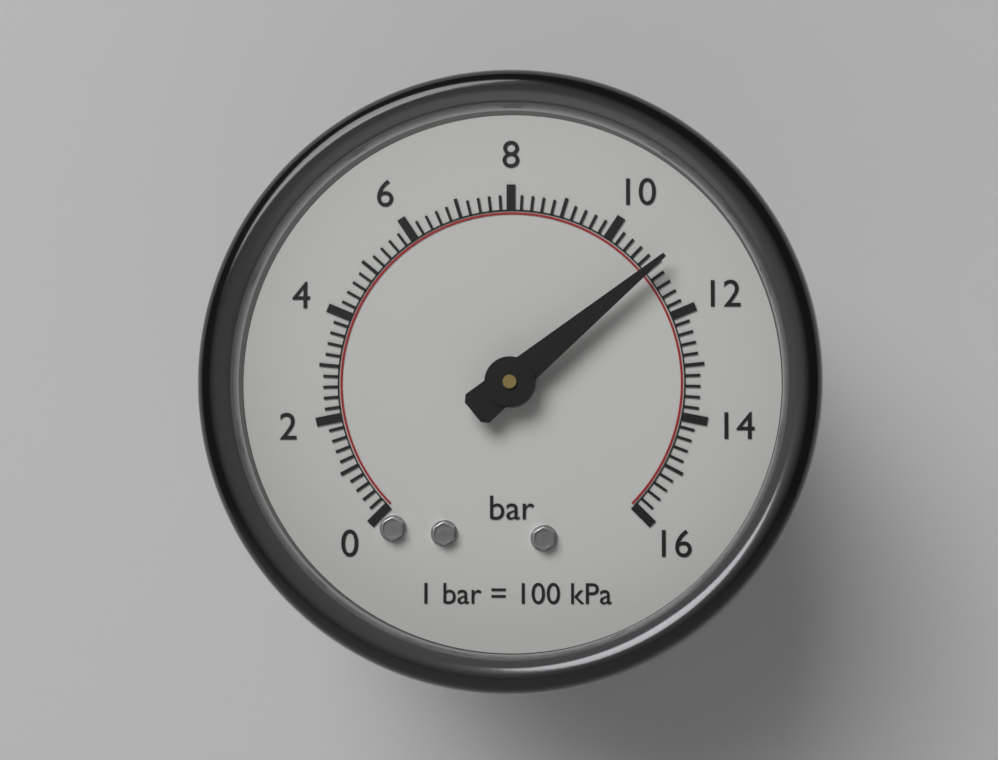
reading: 11.0 bar
